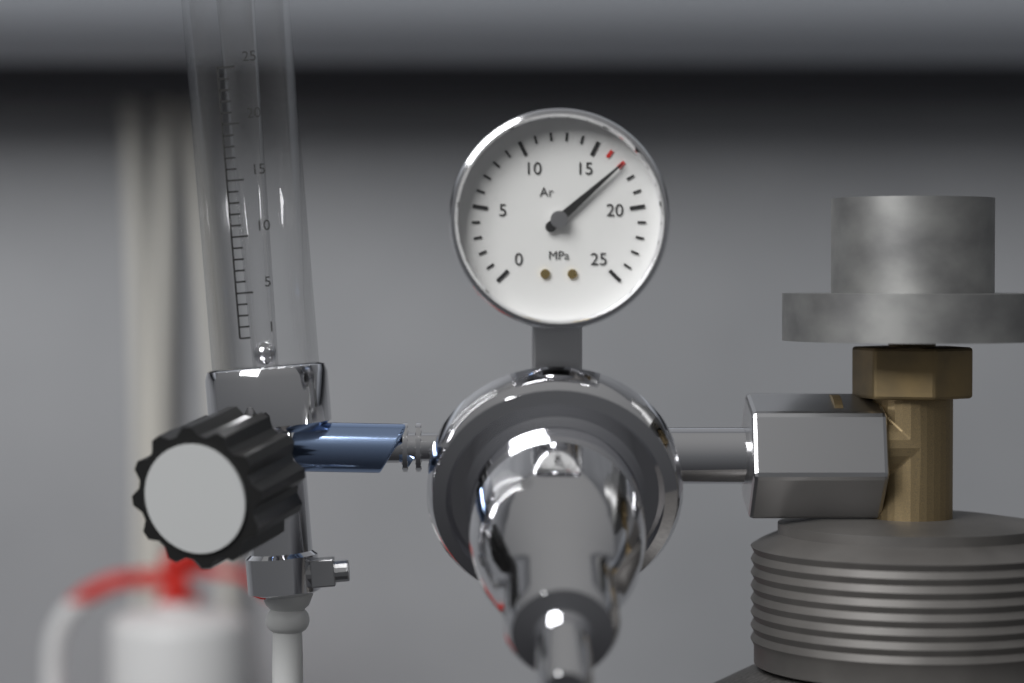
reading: 17 MPa
